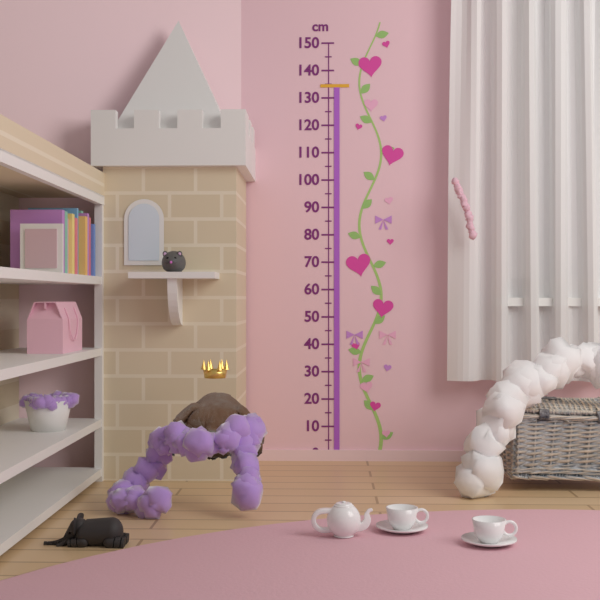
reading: 135 cm
